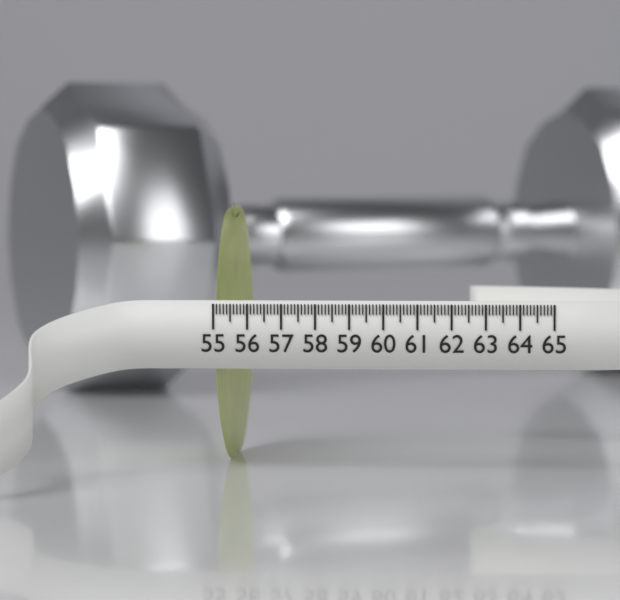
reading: 55.1 (no unit)
